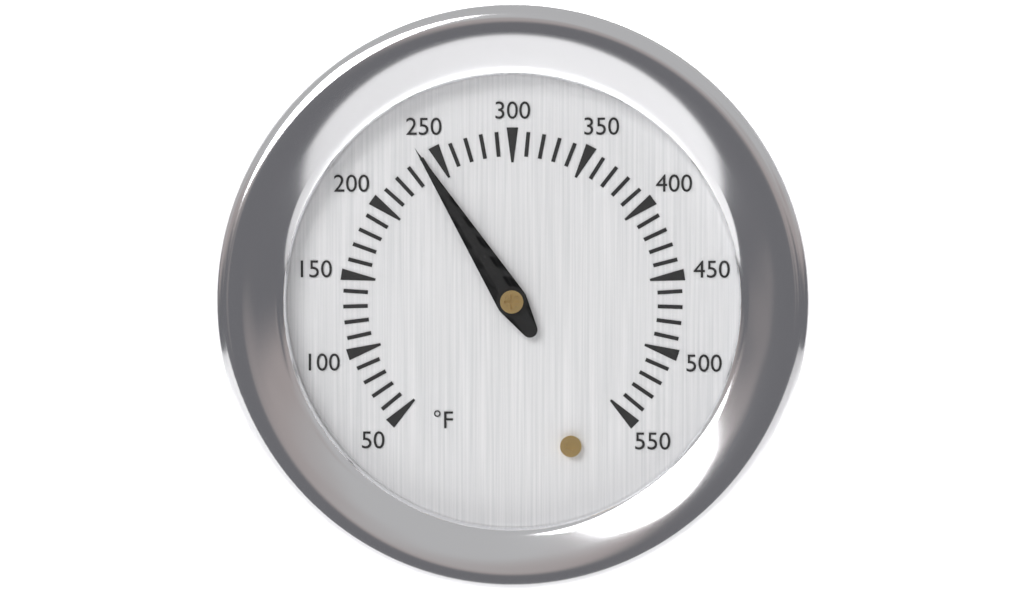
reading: 240 °F
